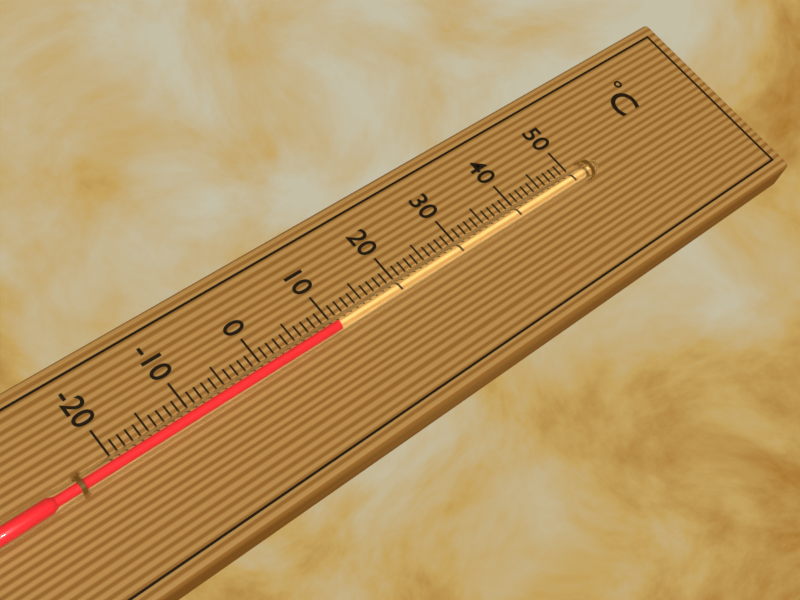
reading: 10 °C
